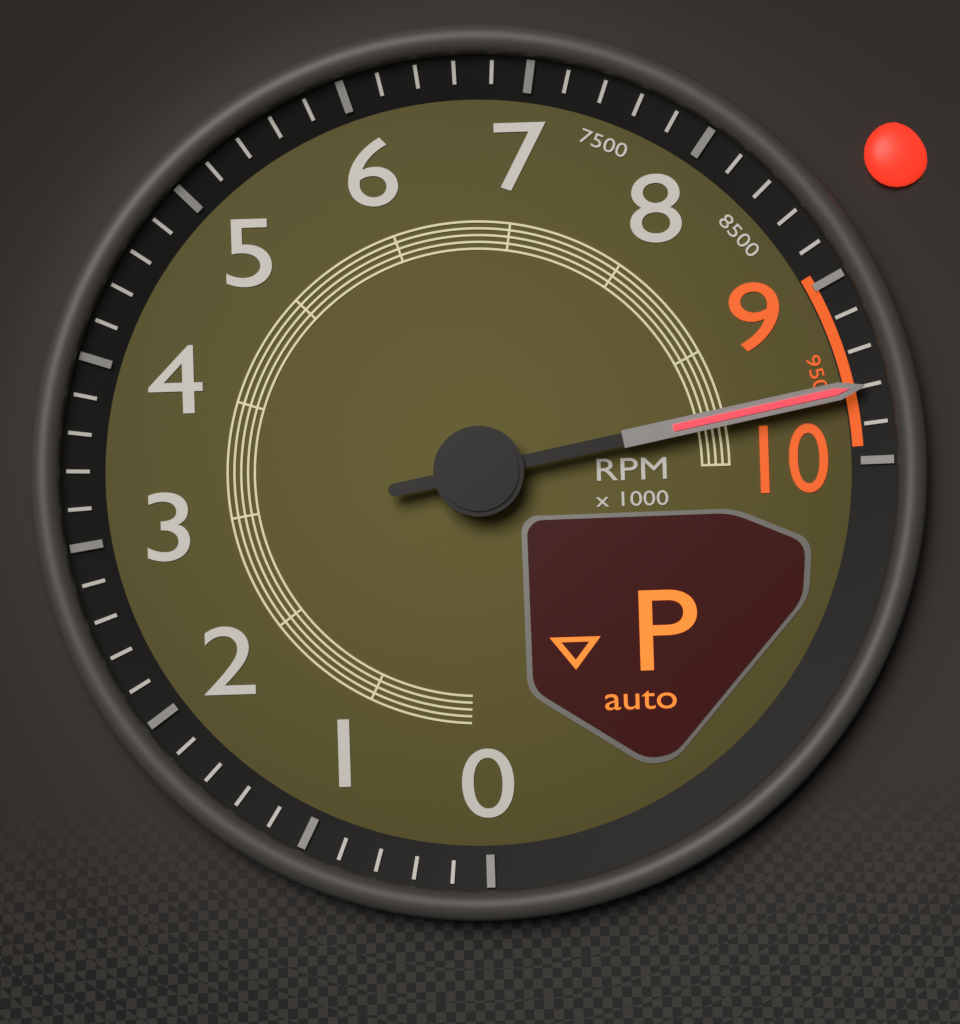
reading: 9600 RPM
